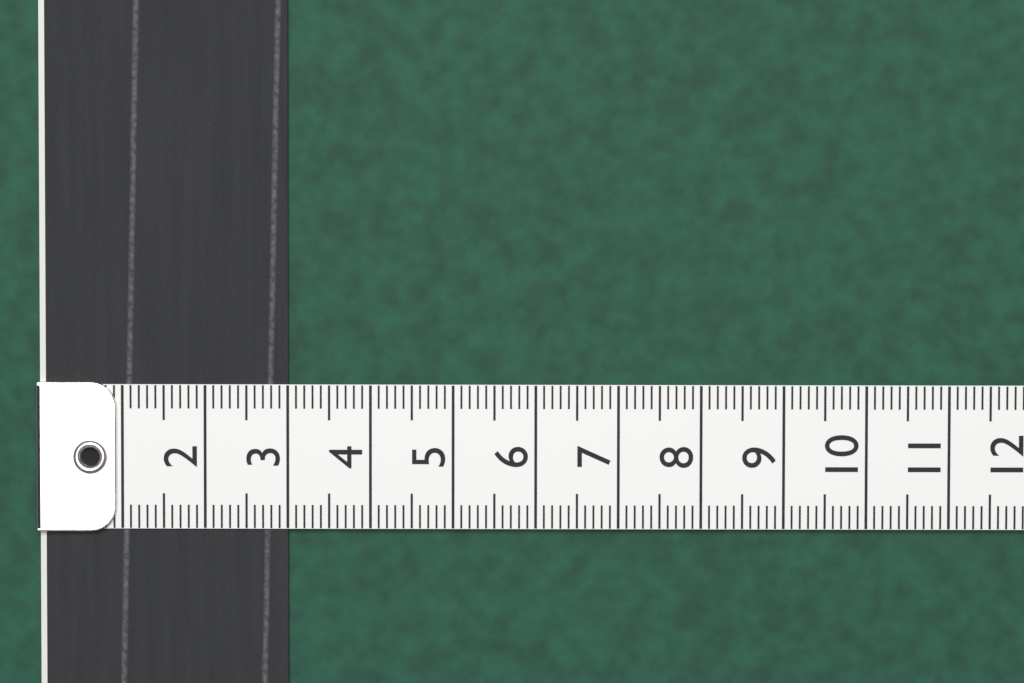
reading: 3.0 (no unit)
